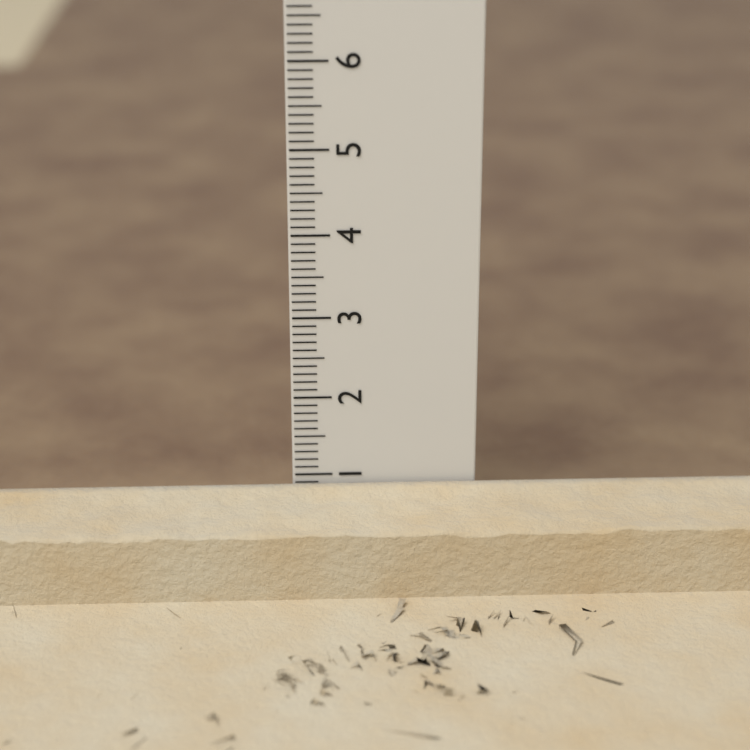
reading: 0.9 cm
